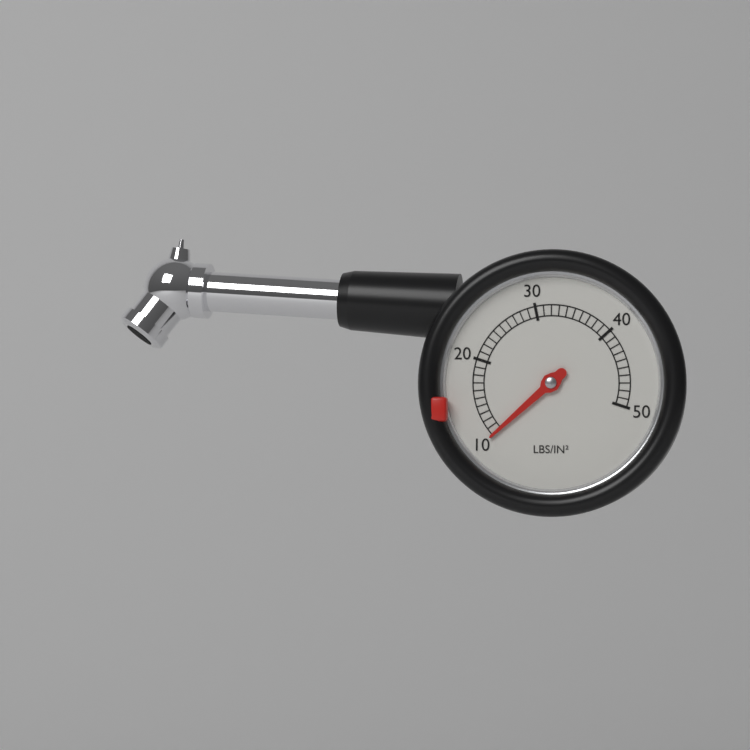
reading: 10 LBS/IN²
